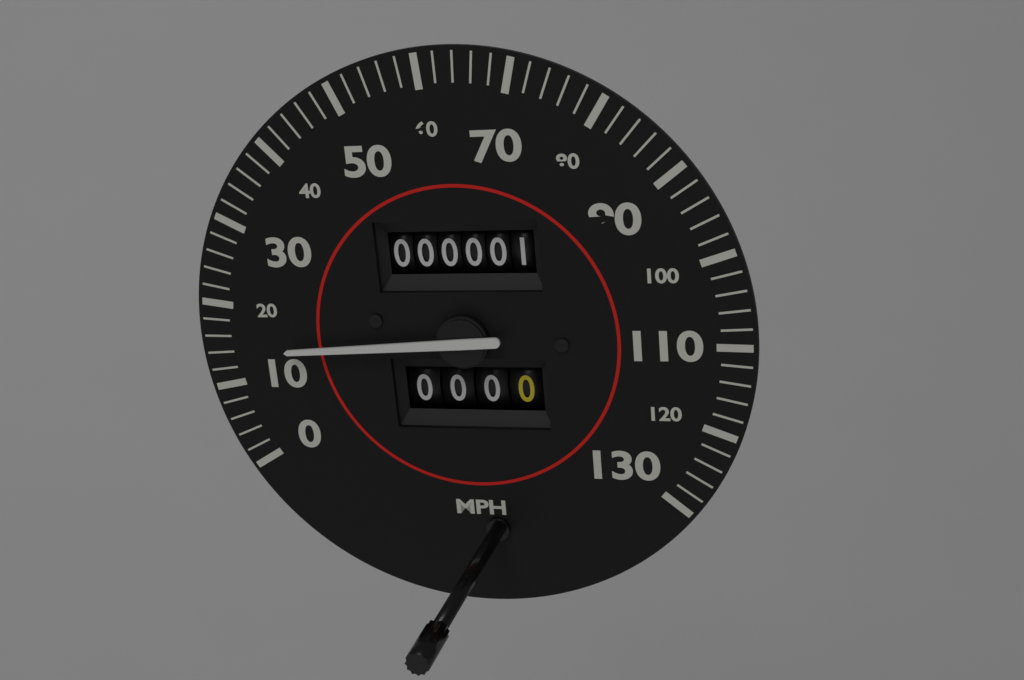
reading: 14 mph
